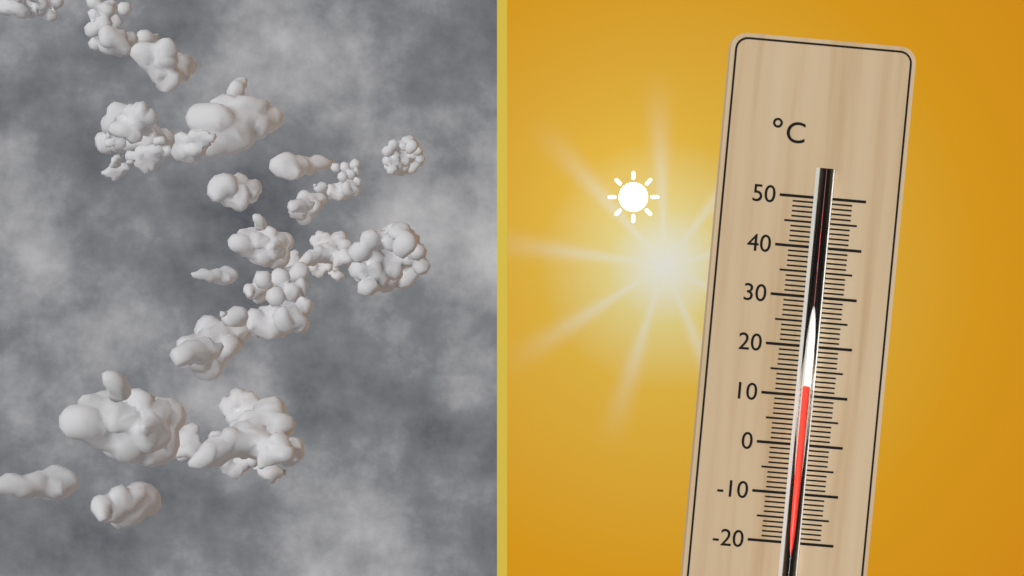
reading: 12 °C
